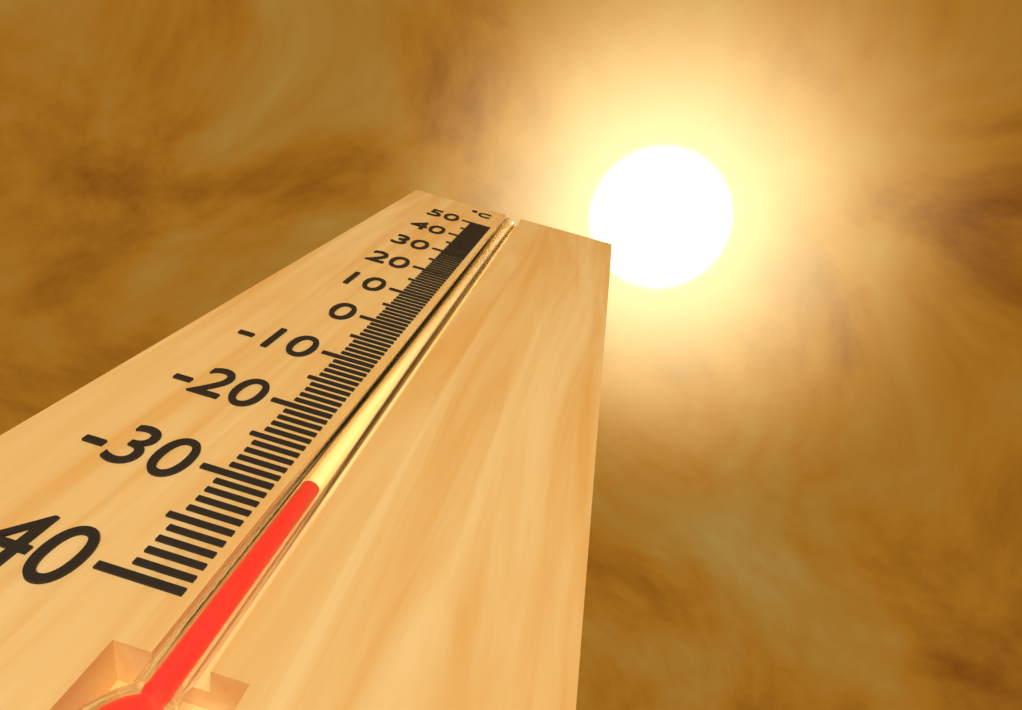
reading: -29 °C
